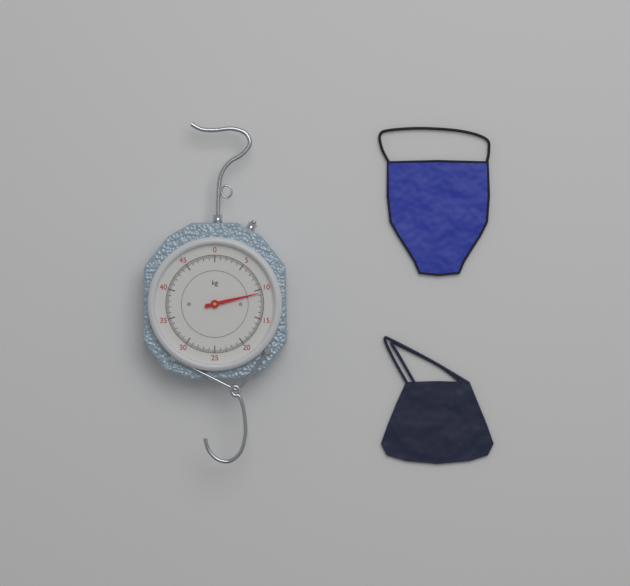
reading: 10.6 kg
